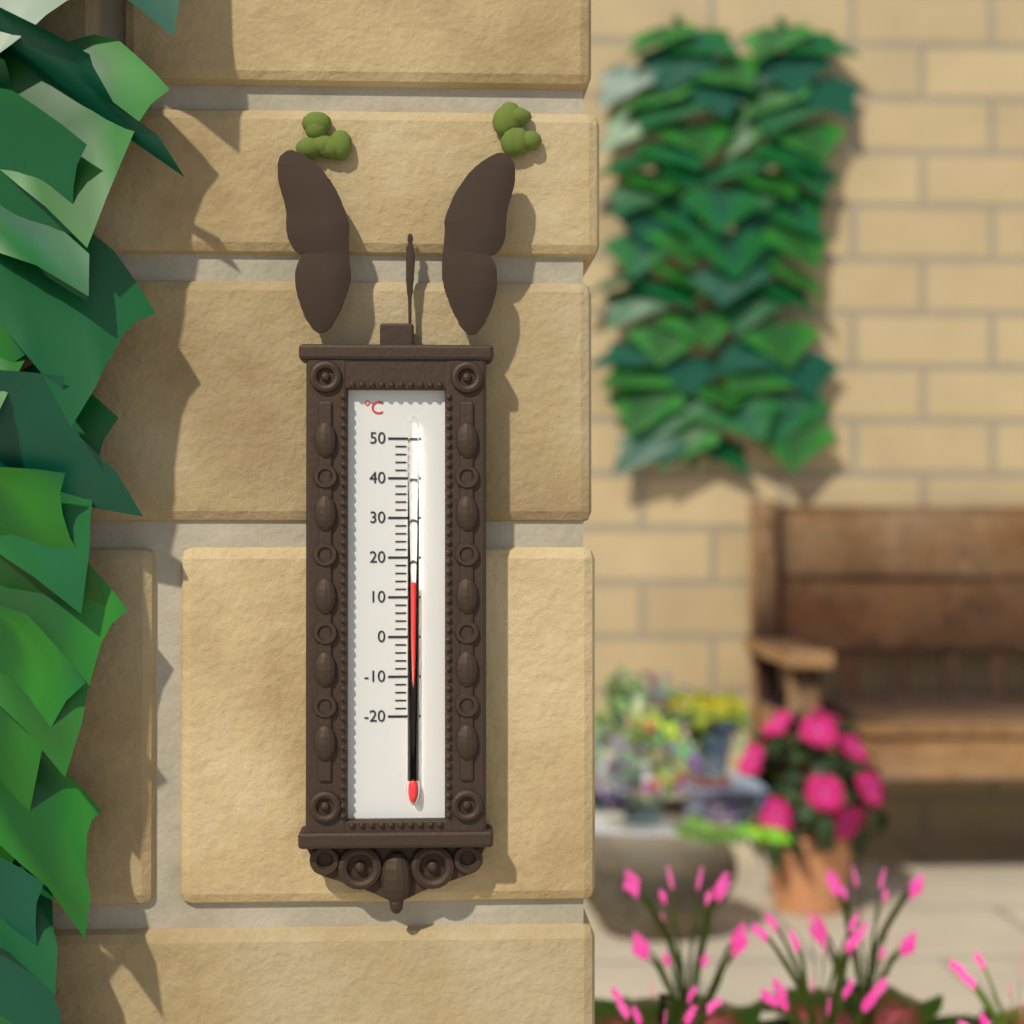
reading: 14 °C
